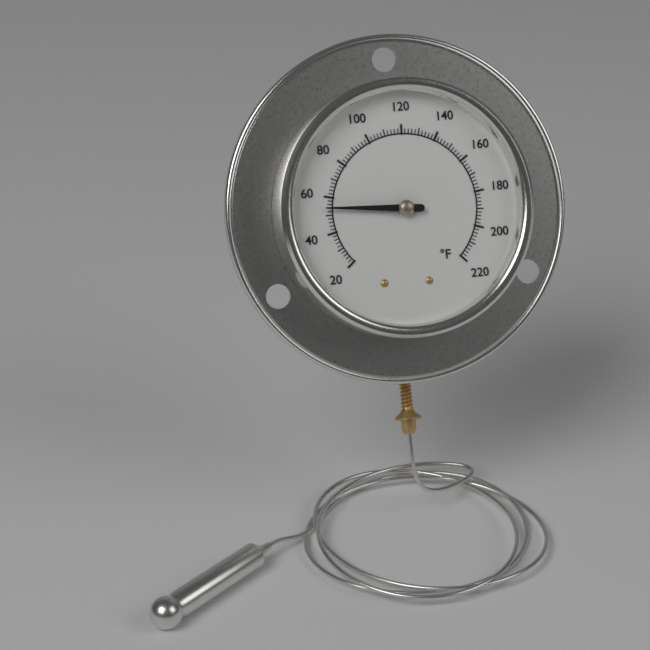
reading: 54 °F
